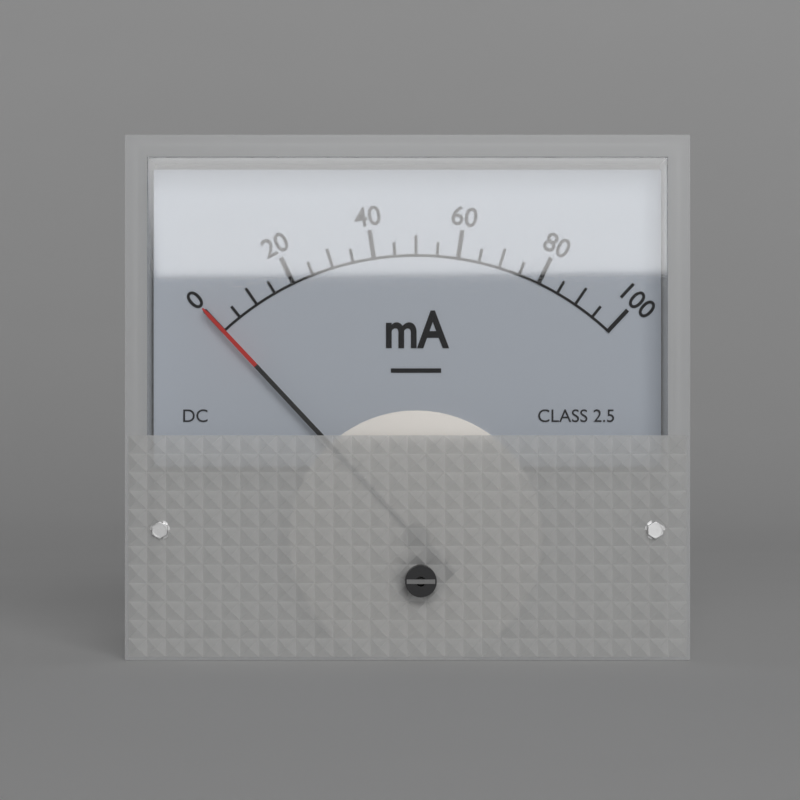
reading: 0 mA
